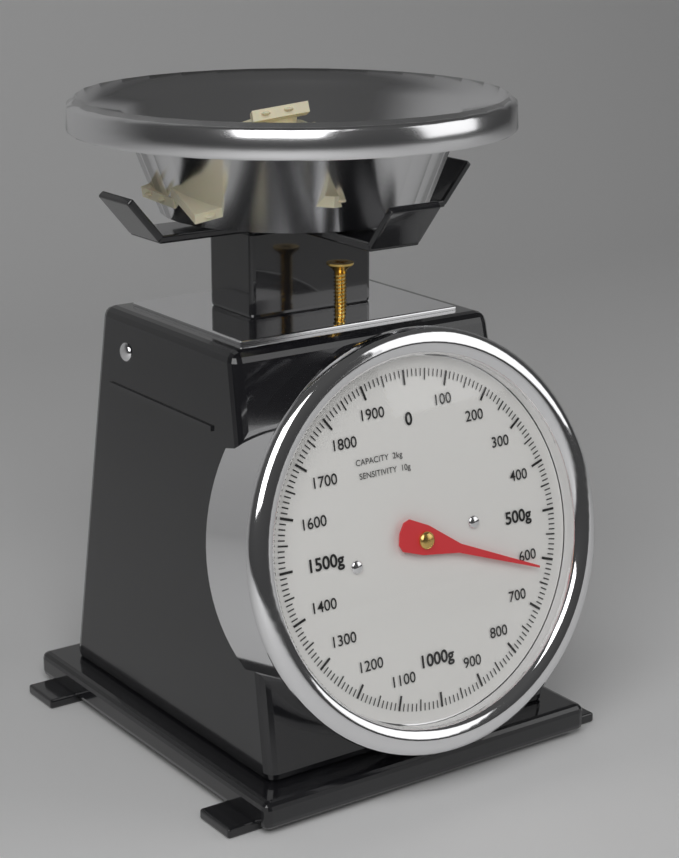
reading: 620 g
